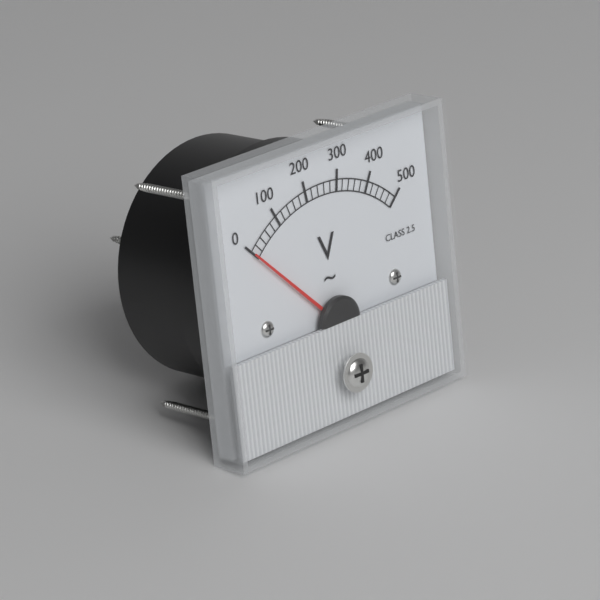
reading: 0 V
